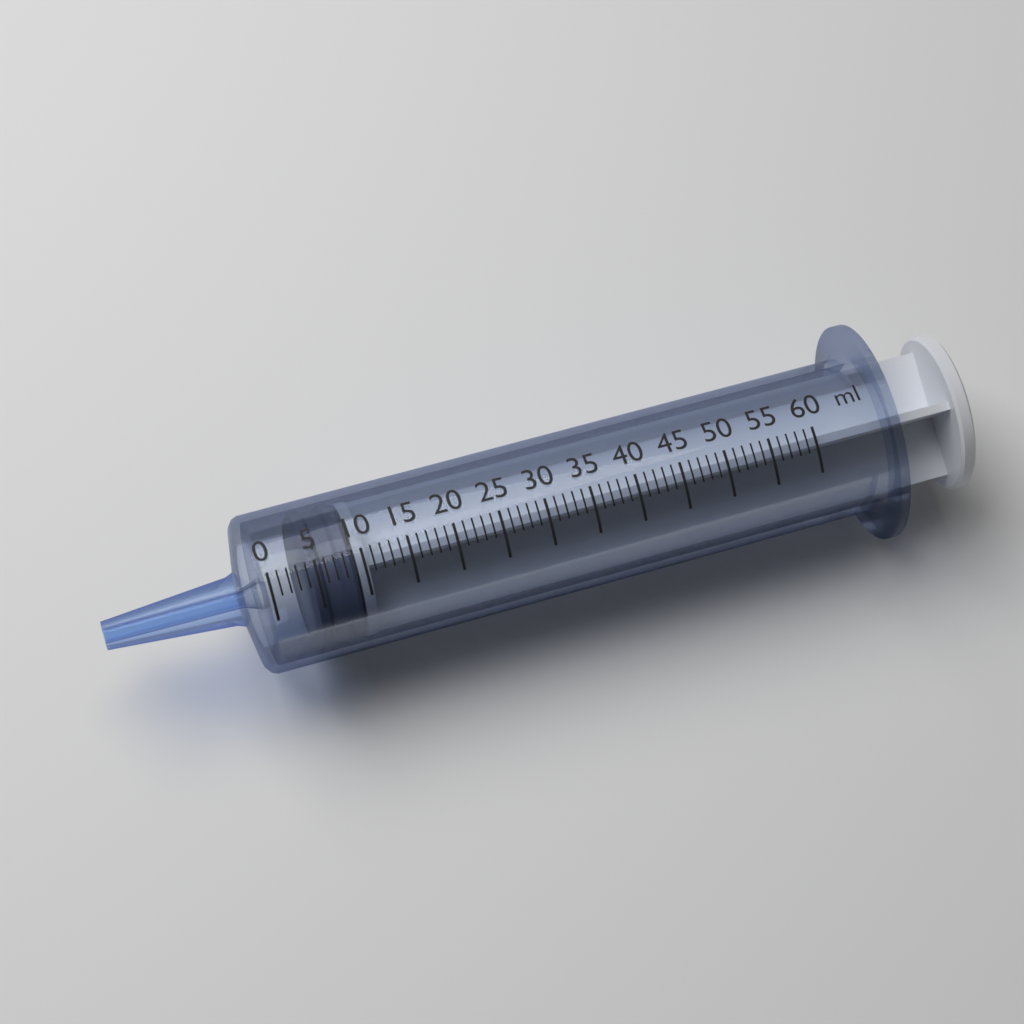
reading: 4 ml
